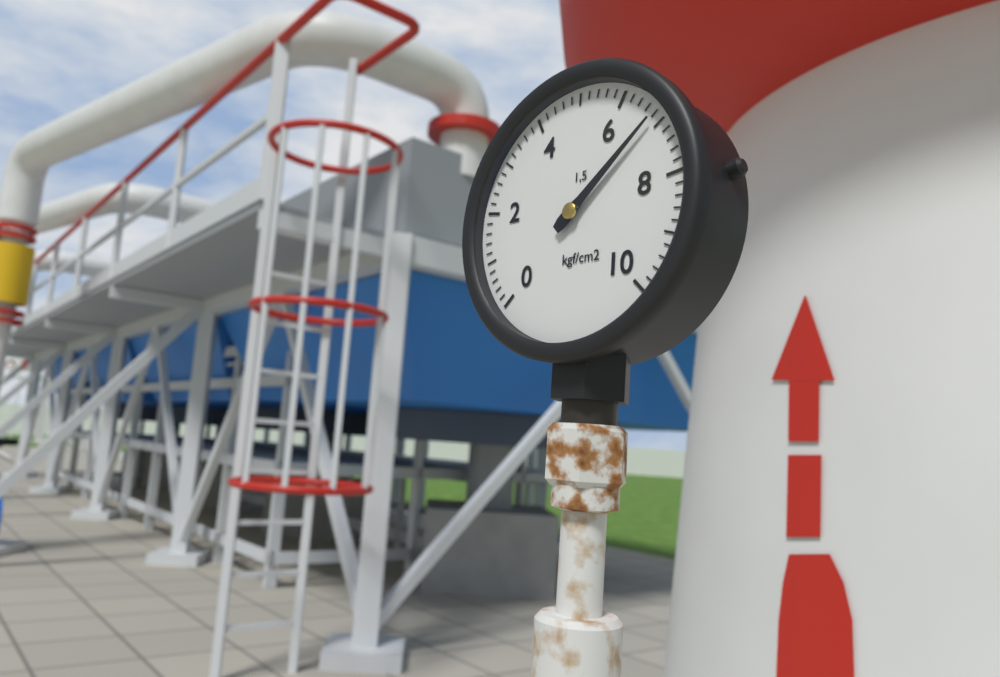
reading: 6.8 kgf/cm²
